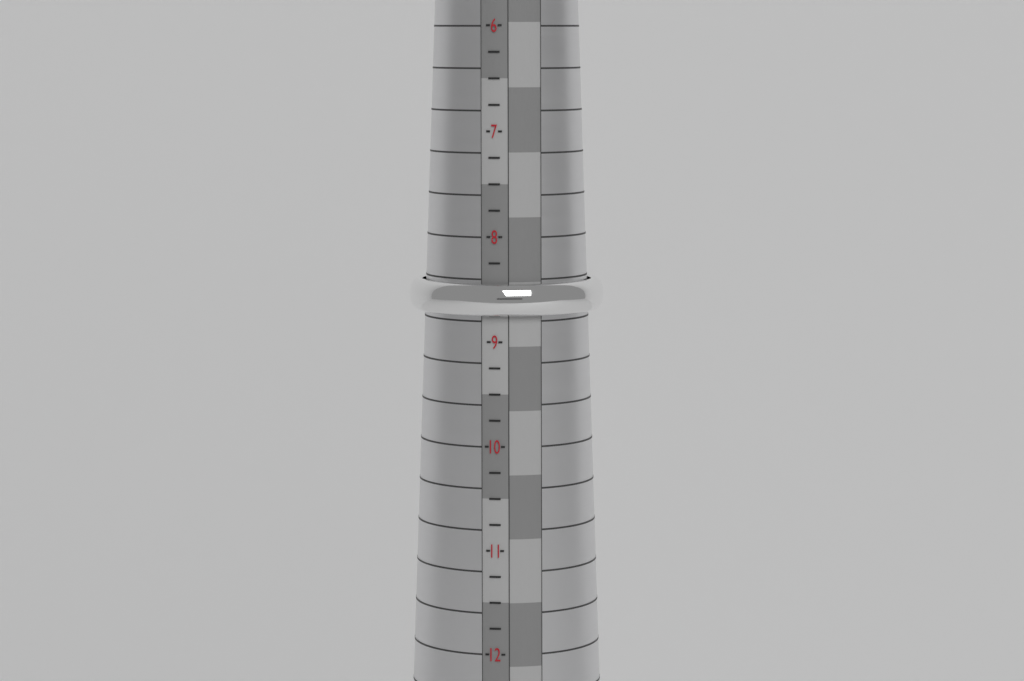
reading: 8.75 (no unit)
